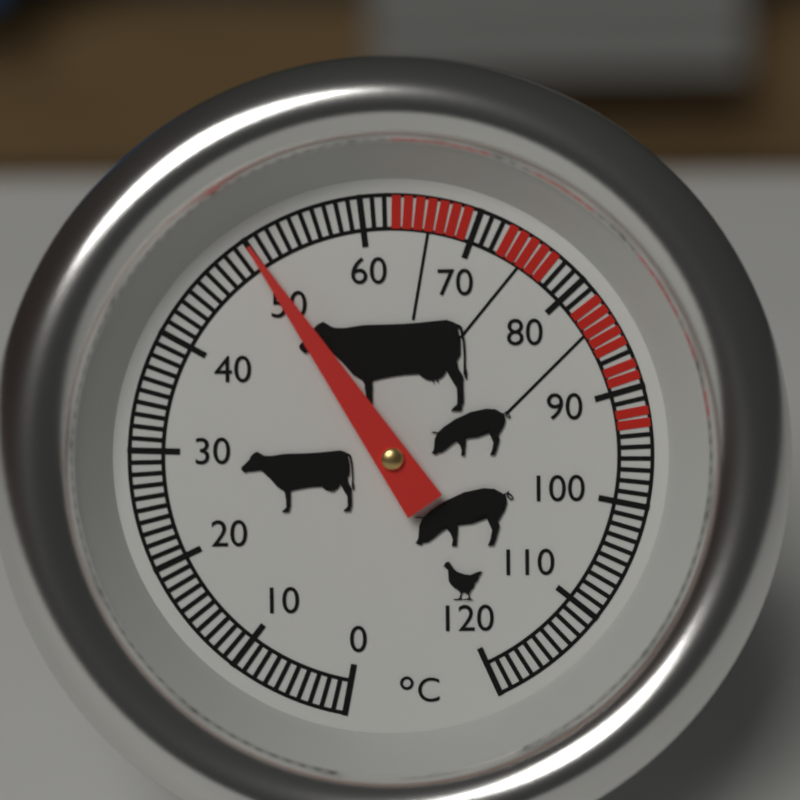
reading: 50 °C
